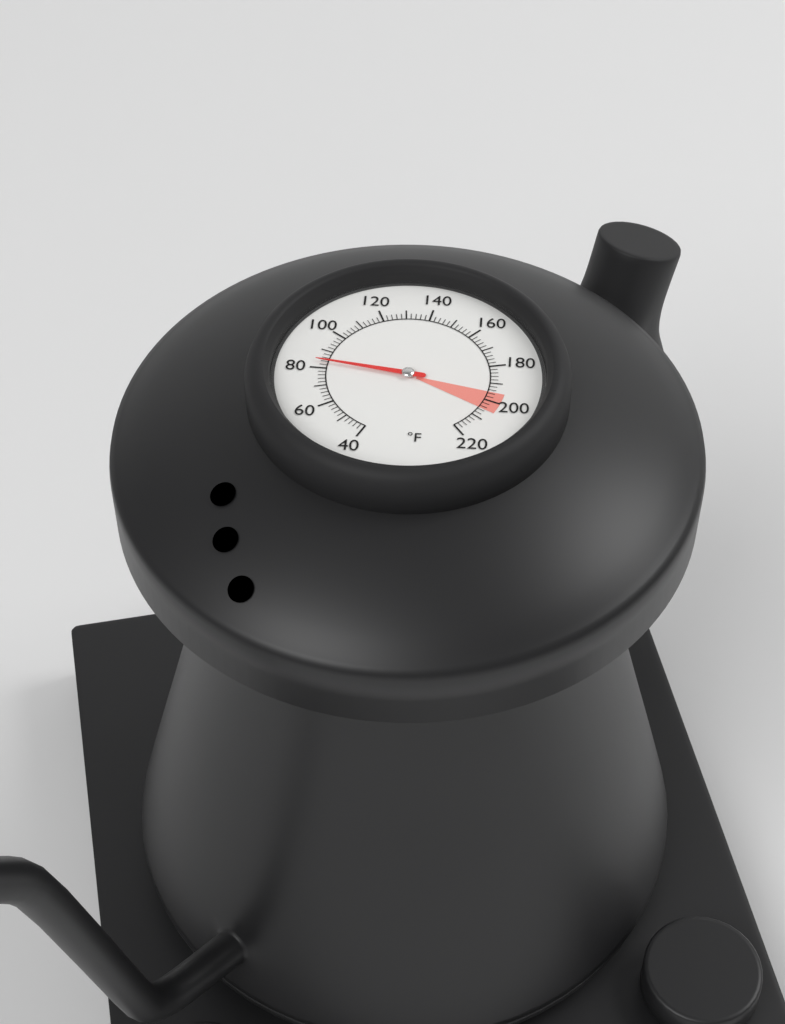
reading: 84 °F
